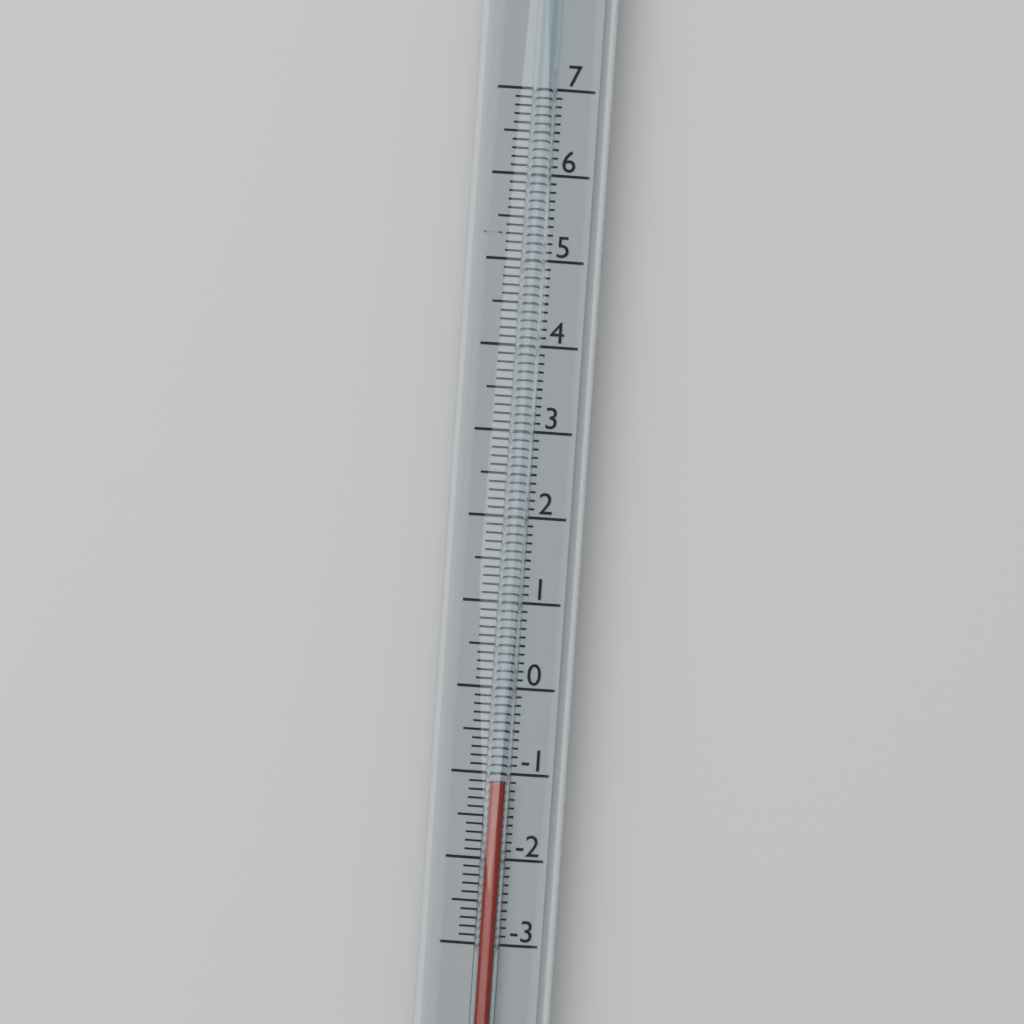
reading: -1.1 (no unit)
